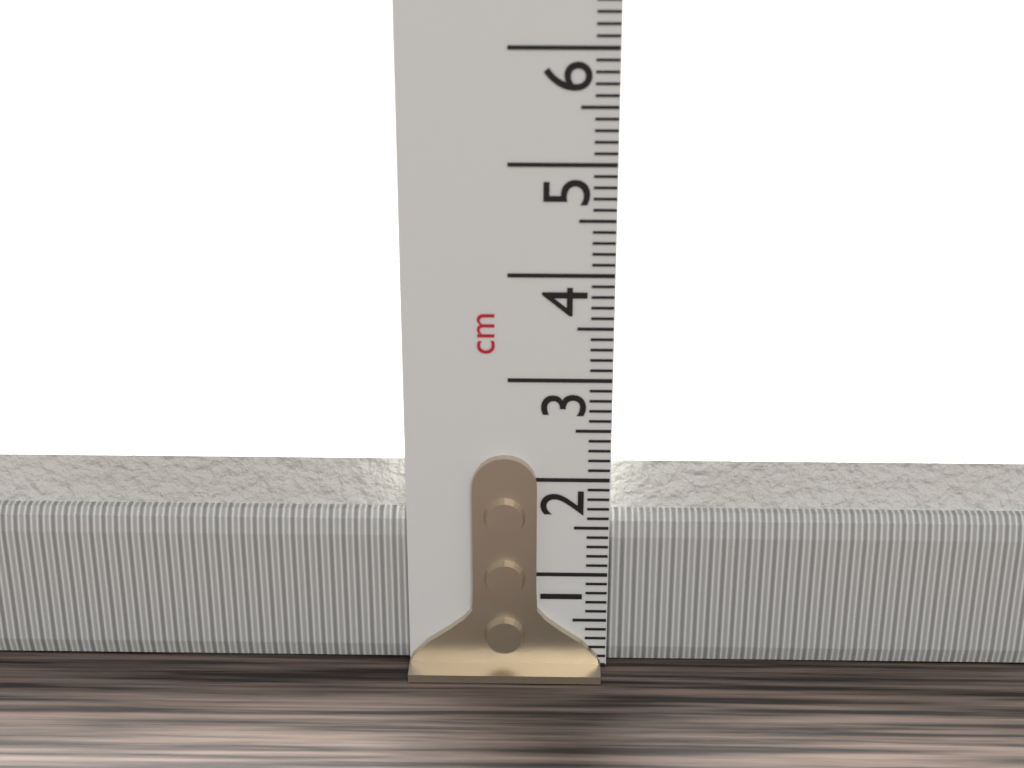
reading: 2.1 cm
